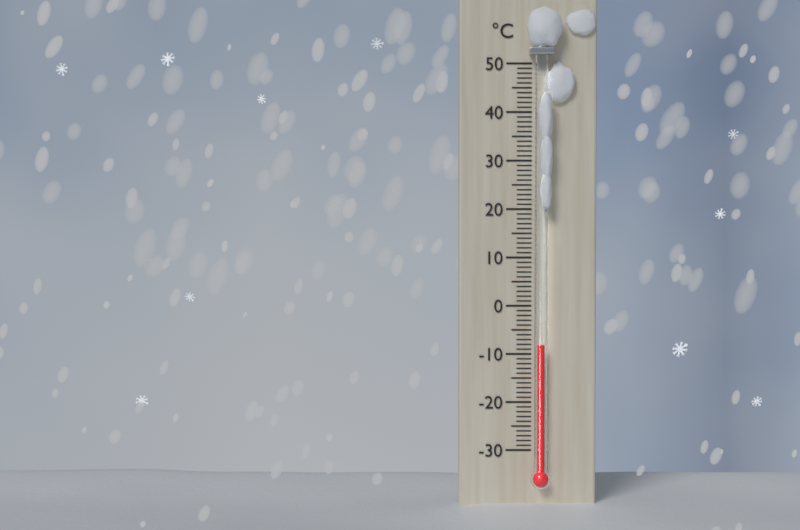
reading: -8 °C
